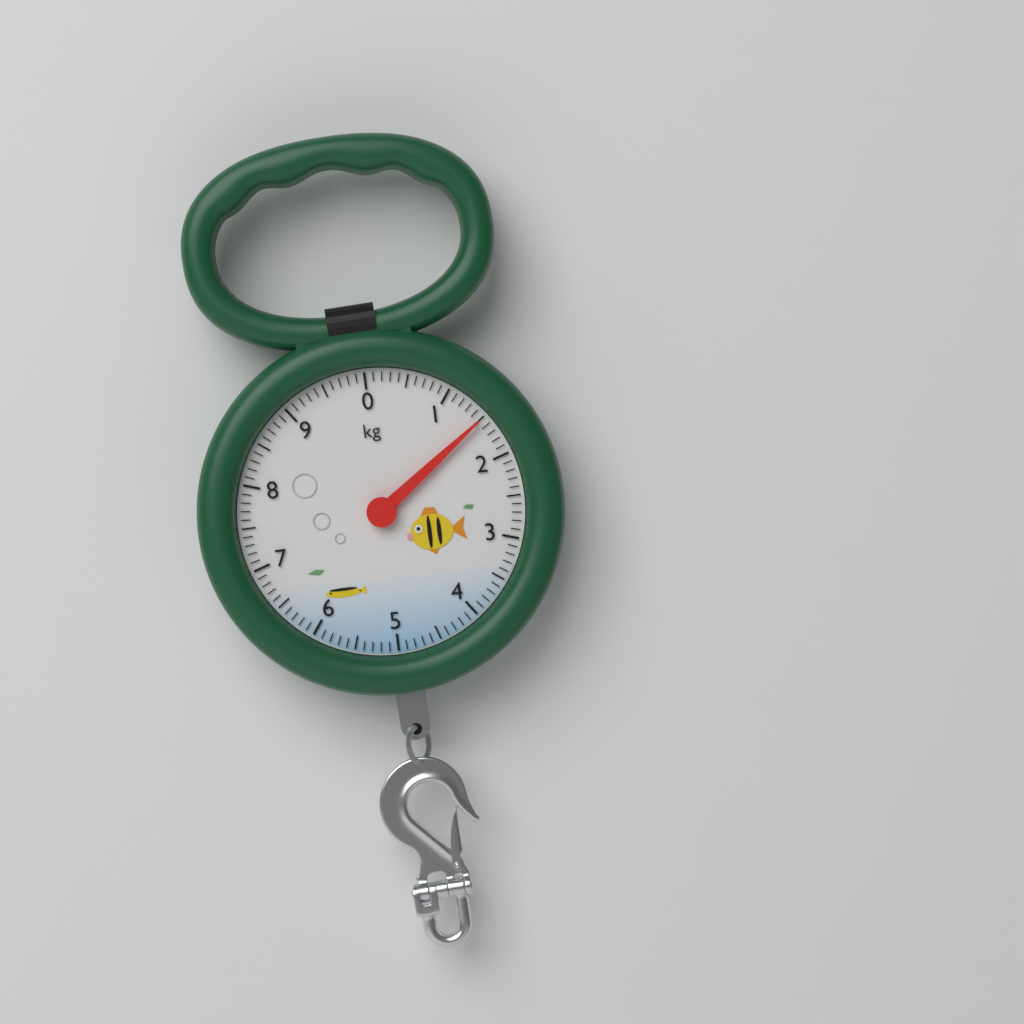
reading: 1.5 kg
